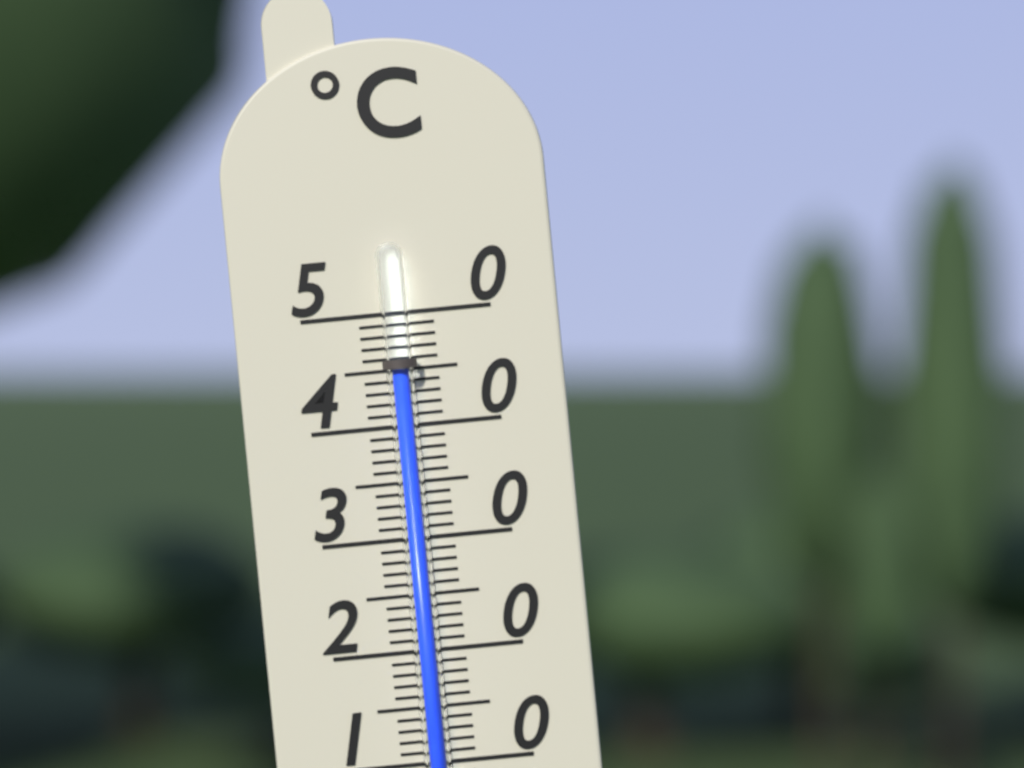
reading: 45 °C
